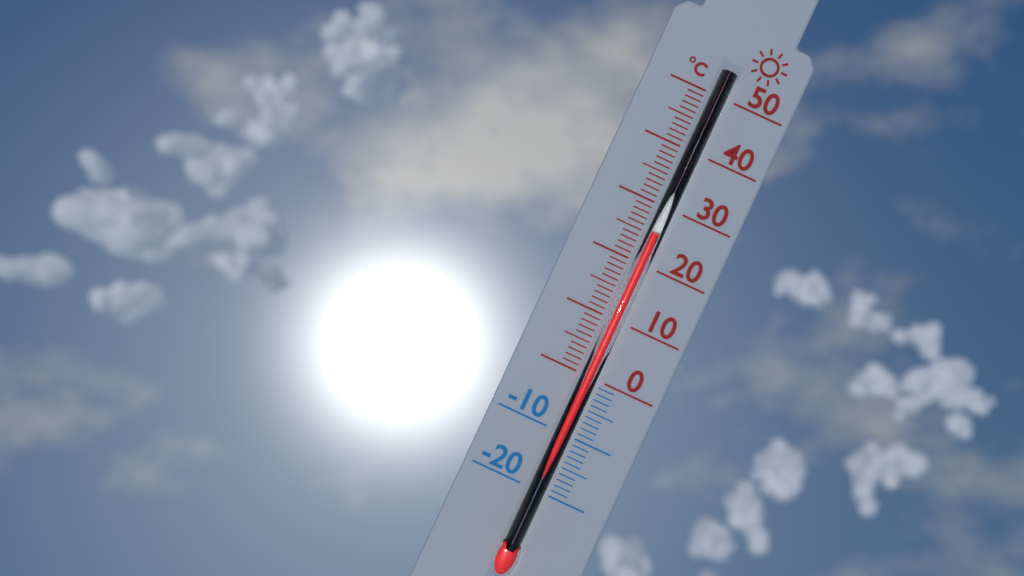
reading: 25 °C
